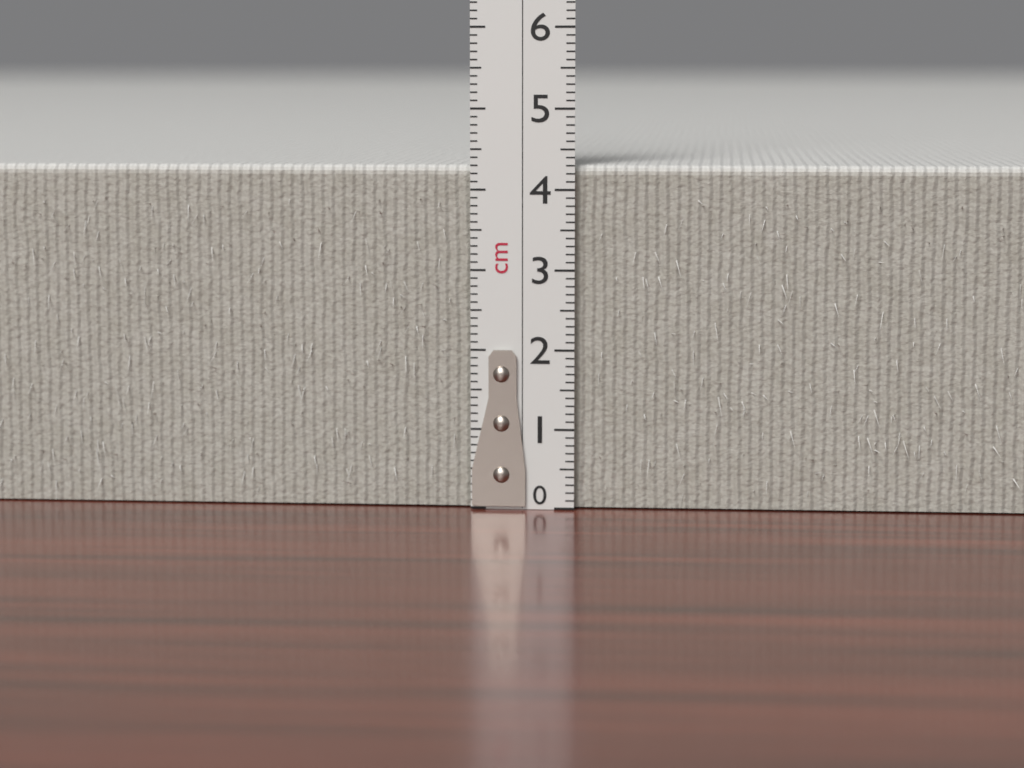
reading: 4.3 cm
